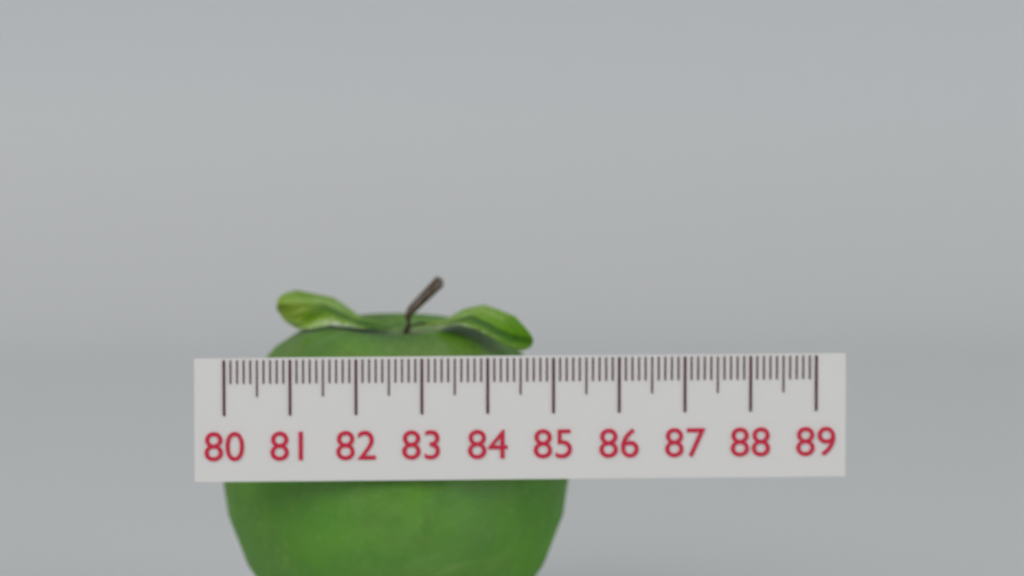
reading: 85.4 (no unit)
